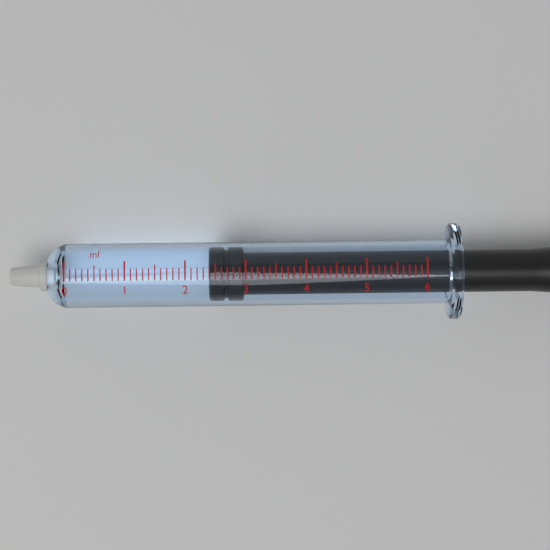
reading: 2.4 ml
